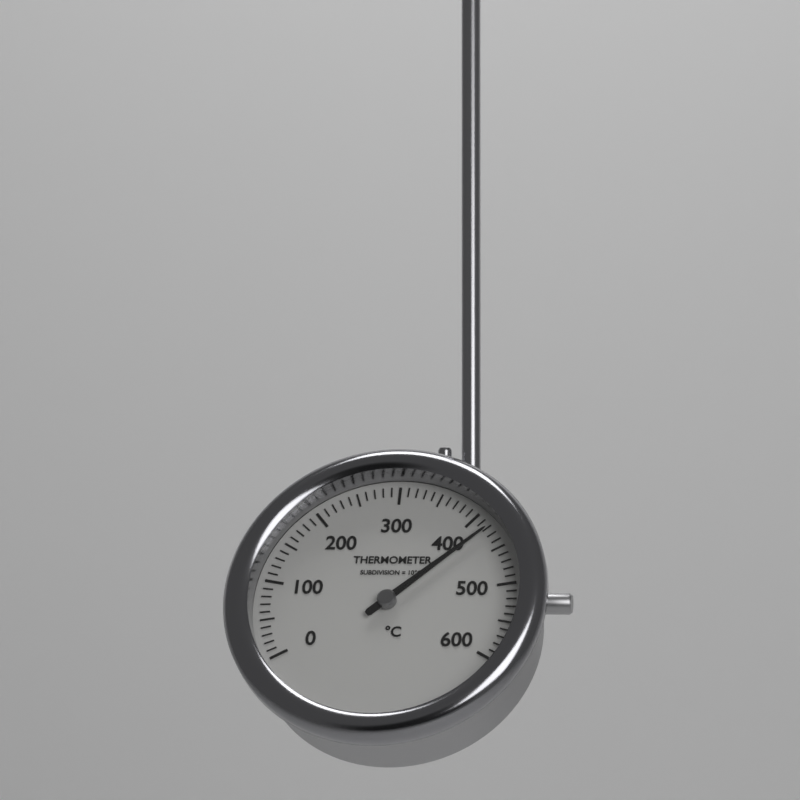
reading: 420 °C
